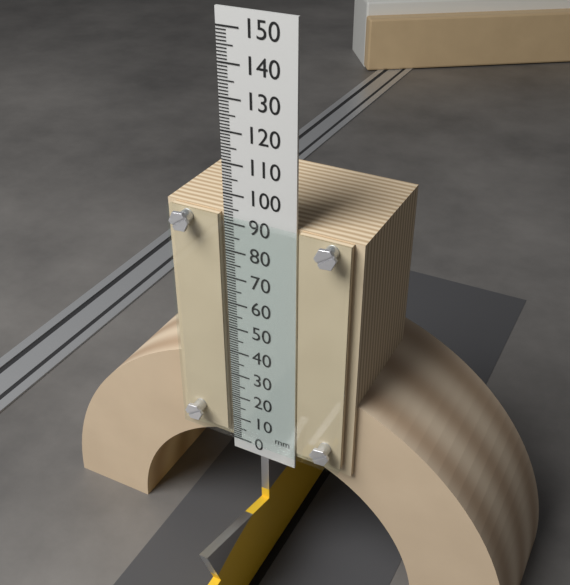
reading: 93 mm
